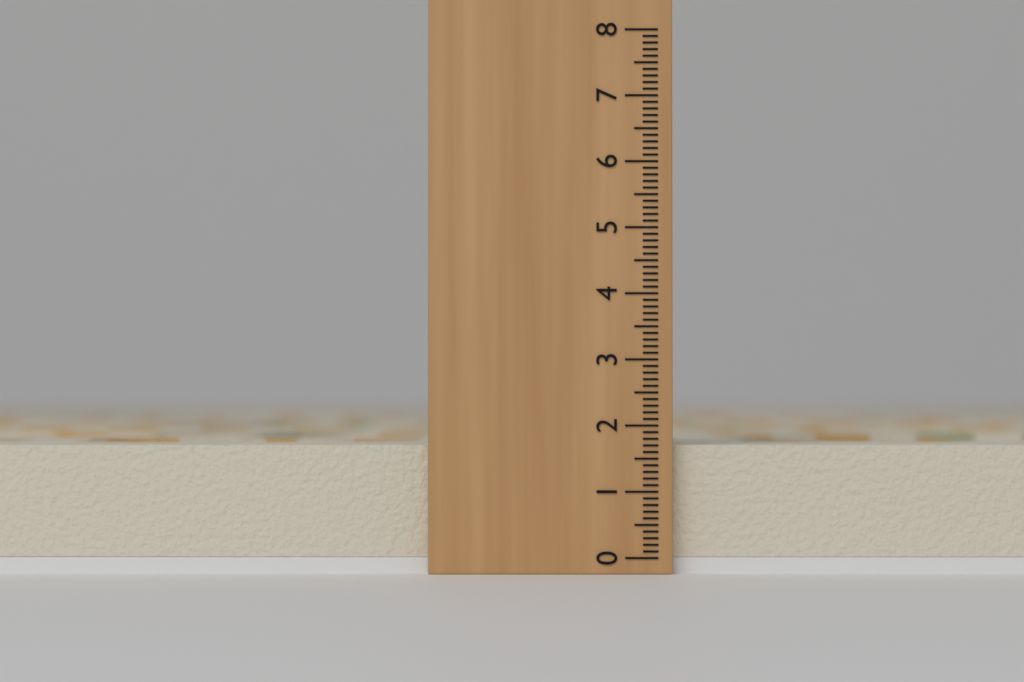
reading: 1.7 (no unit)
